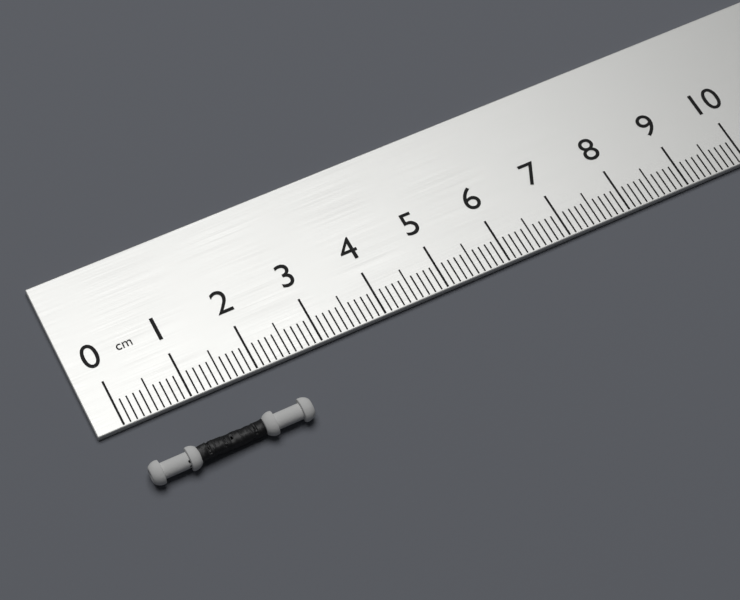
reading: 2.4 cm
